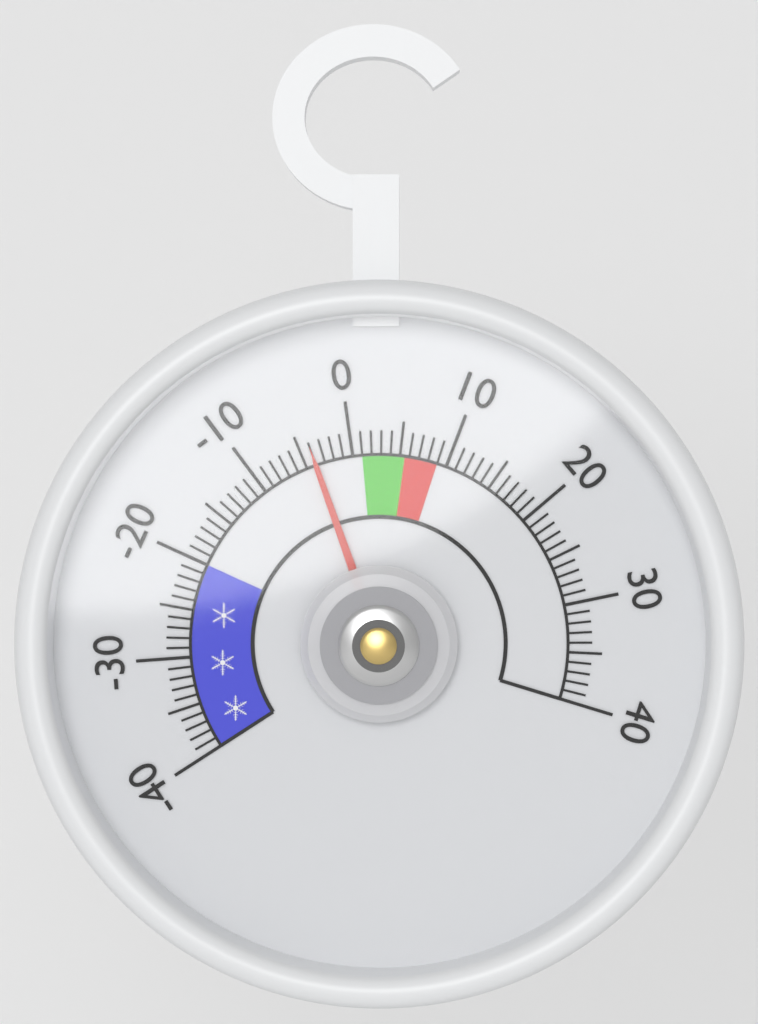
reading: -4 (no unit)
